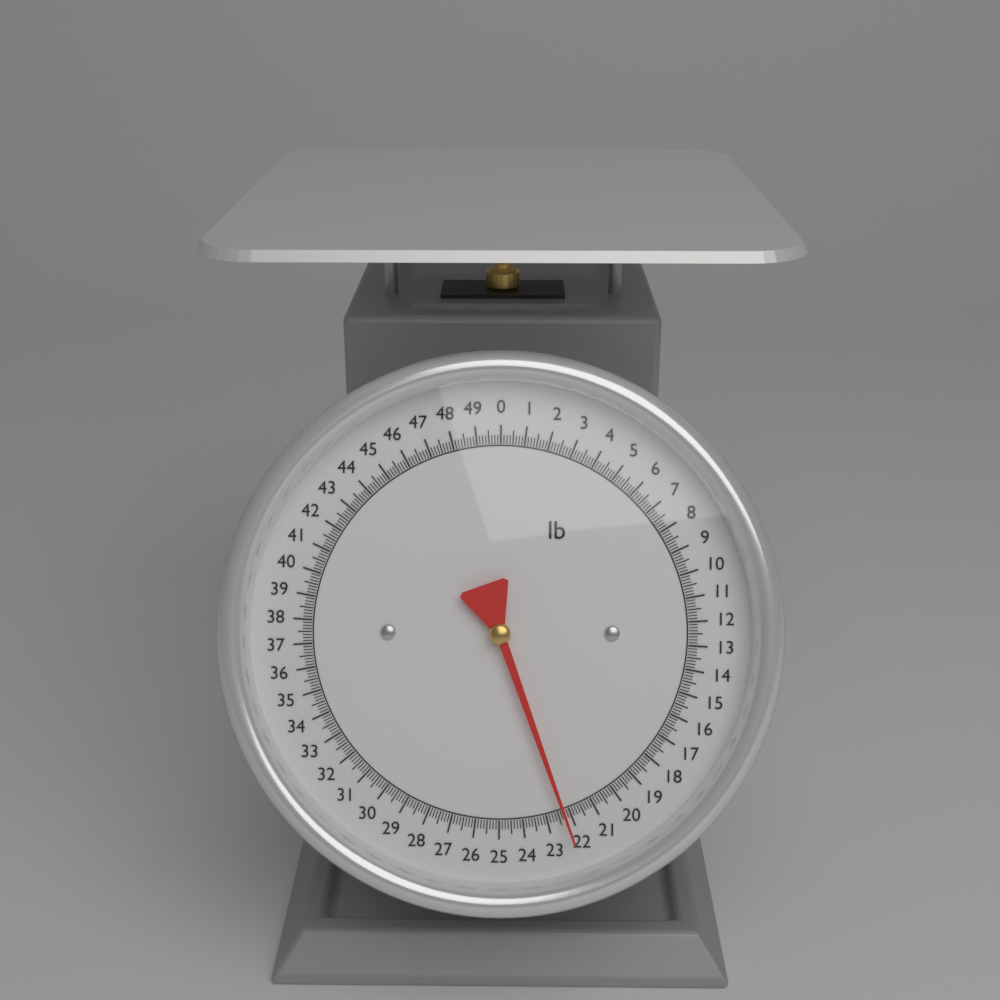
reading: 22.250 lb
